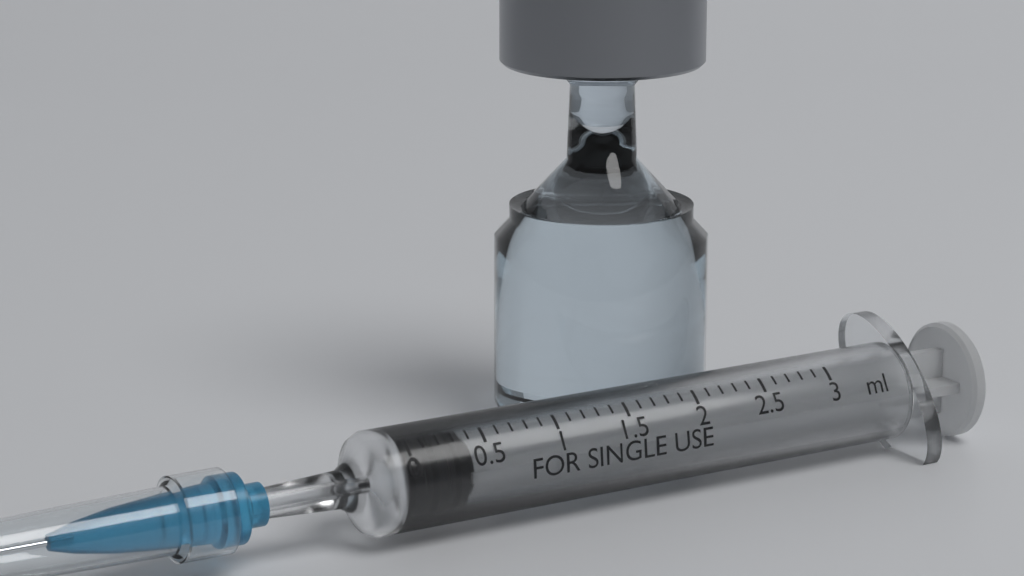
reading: 0.0 ml
